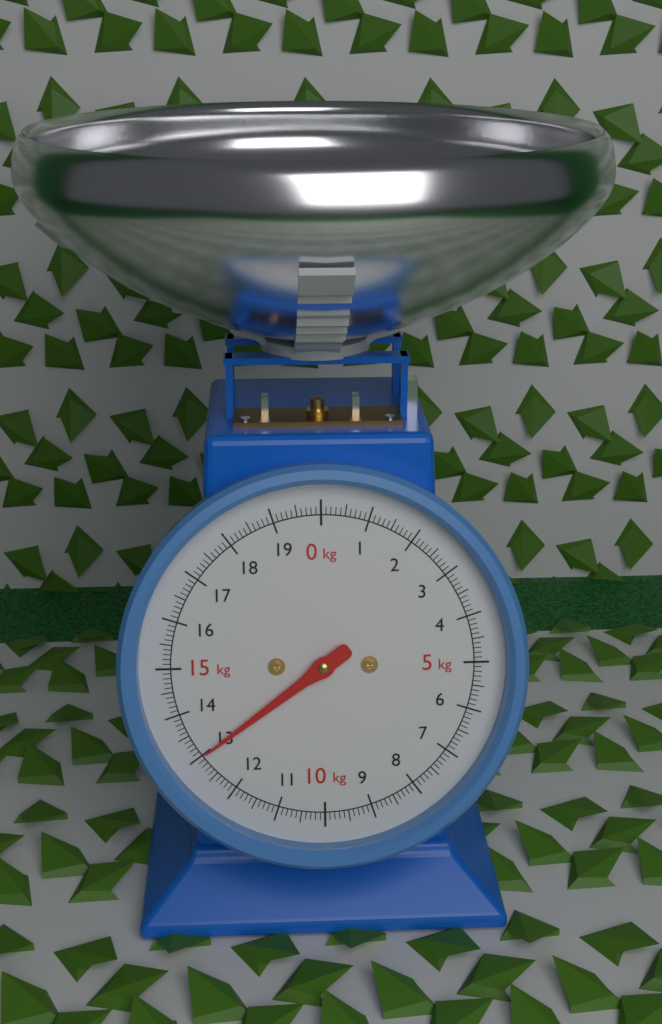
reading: 13.0 kg
